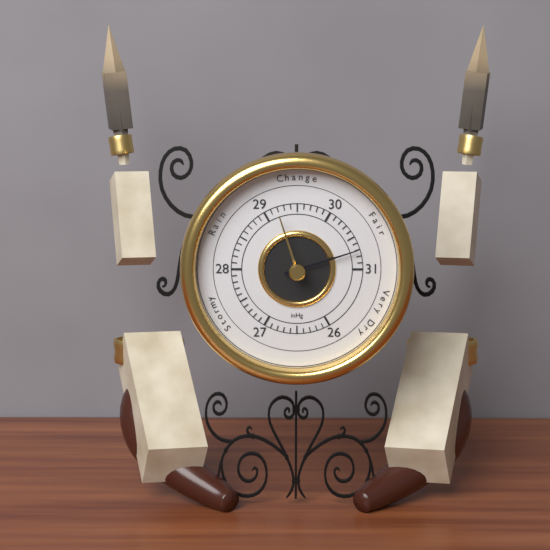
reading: 30.7 inHg
